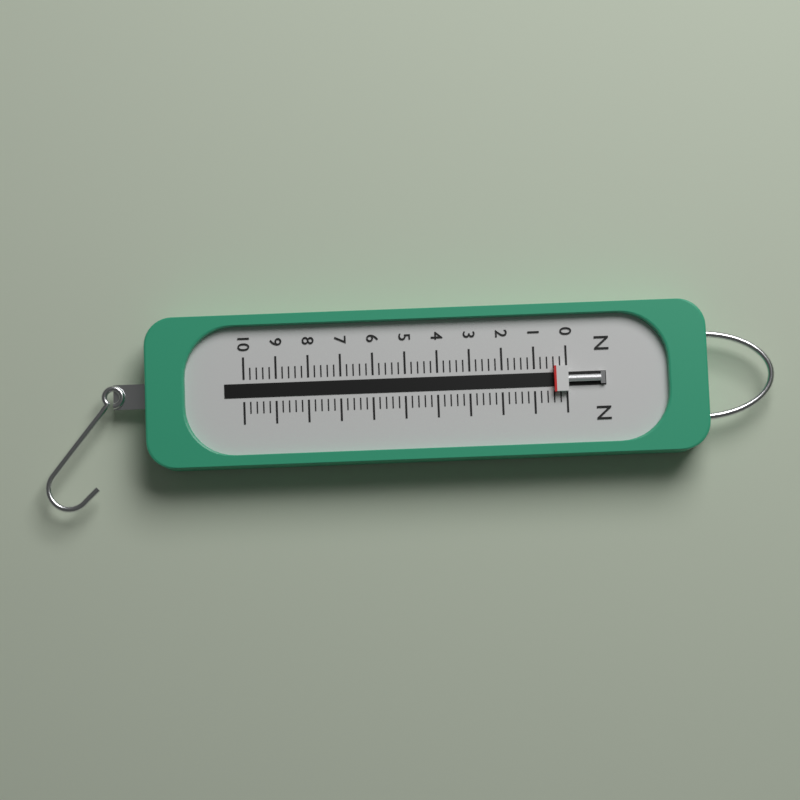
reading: 0.4 N
